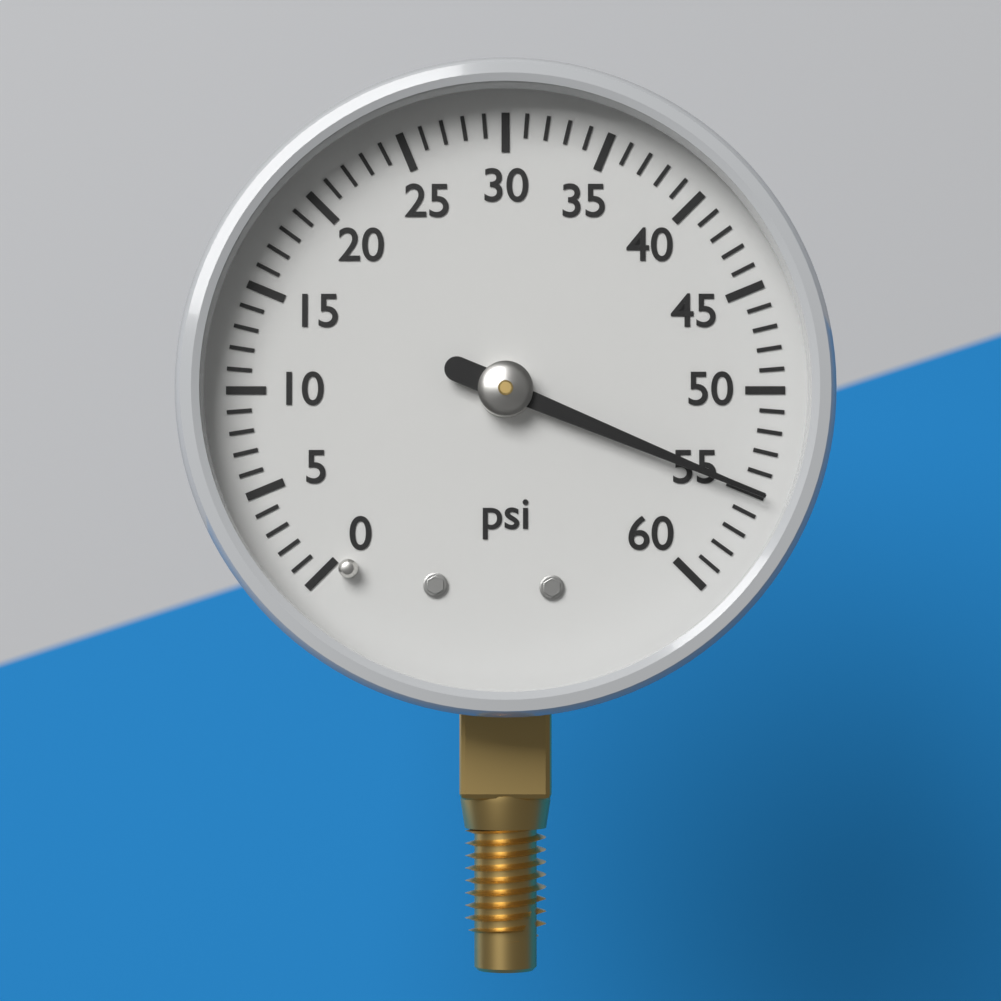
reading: 55 psi
